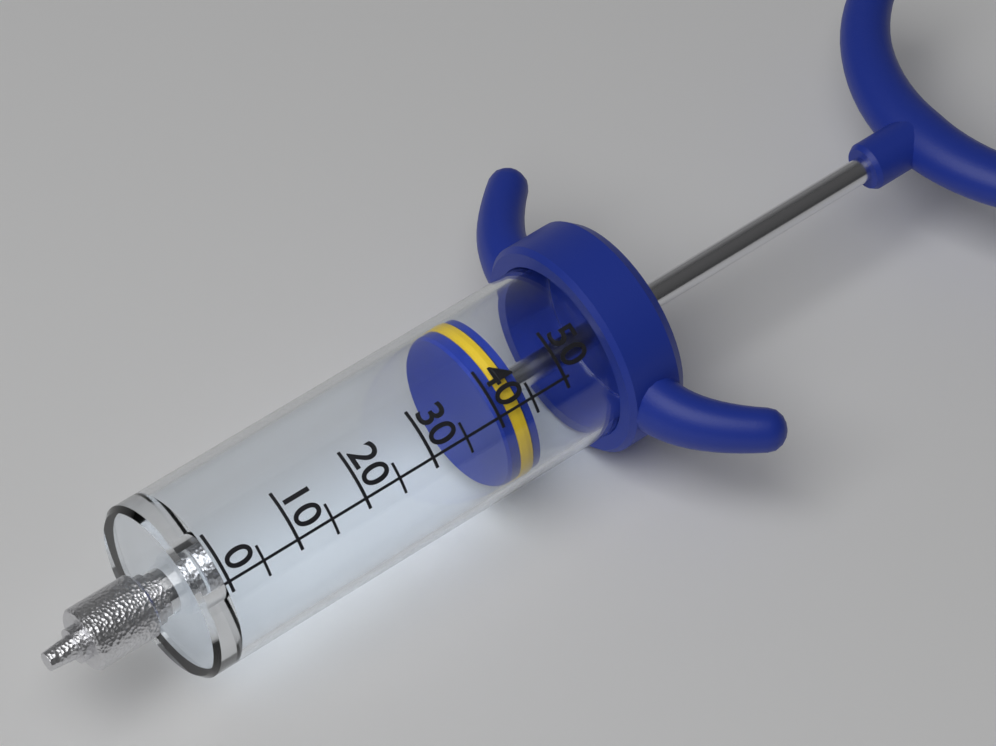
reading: 40 (no unit)
